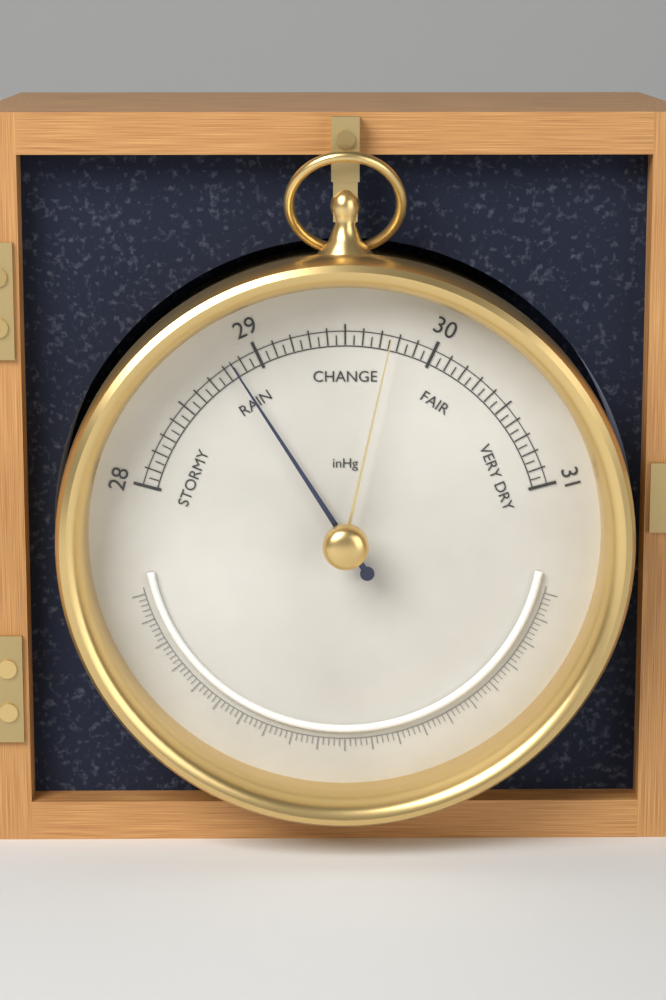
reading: 28.85 inHg
